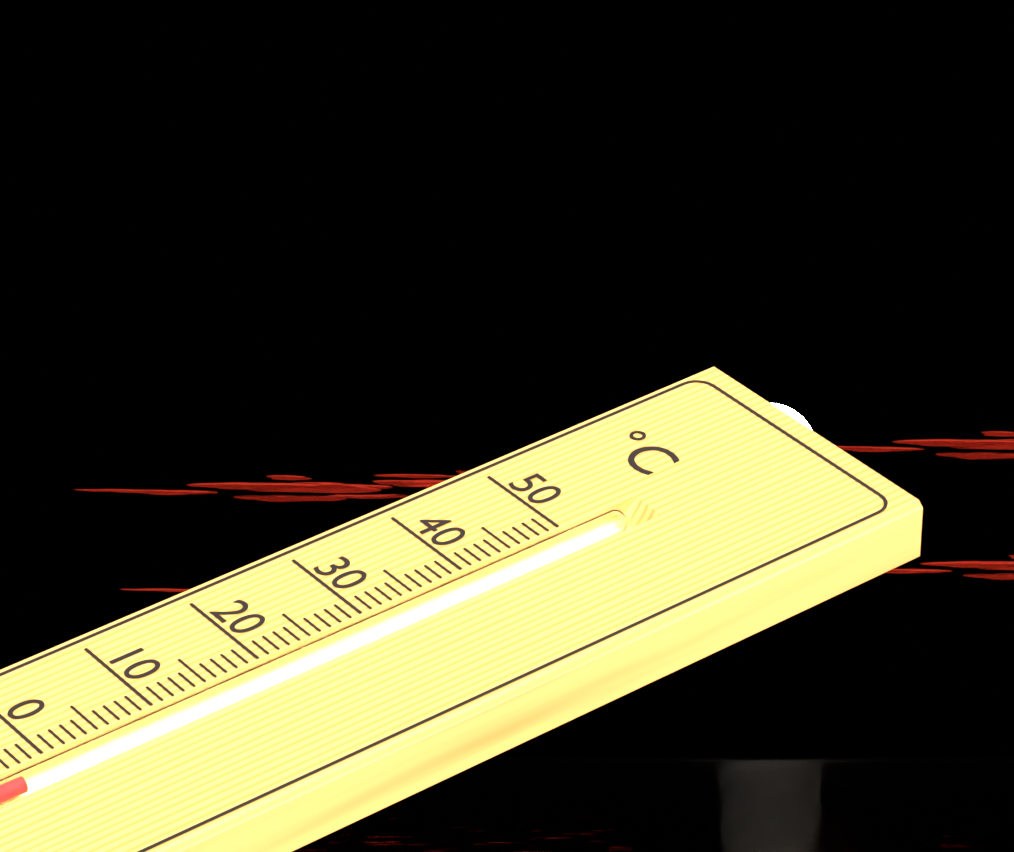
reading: -3 °C
